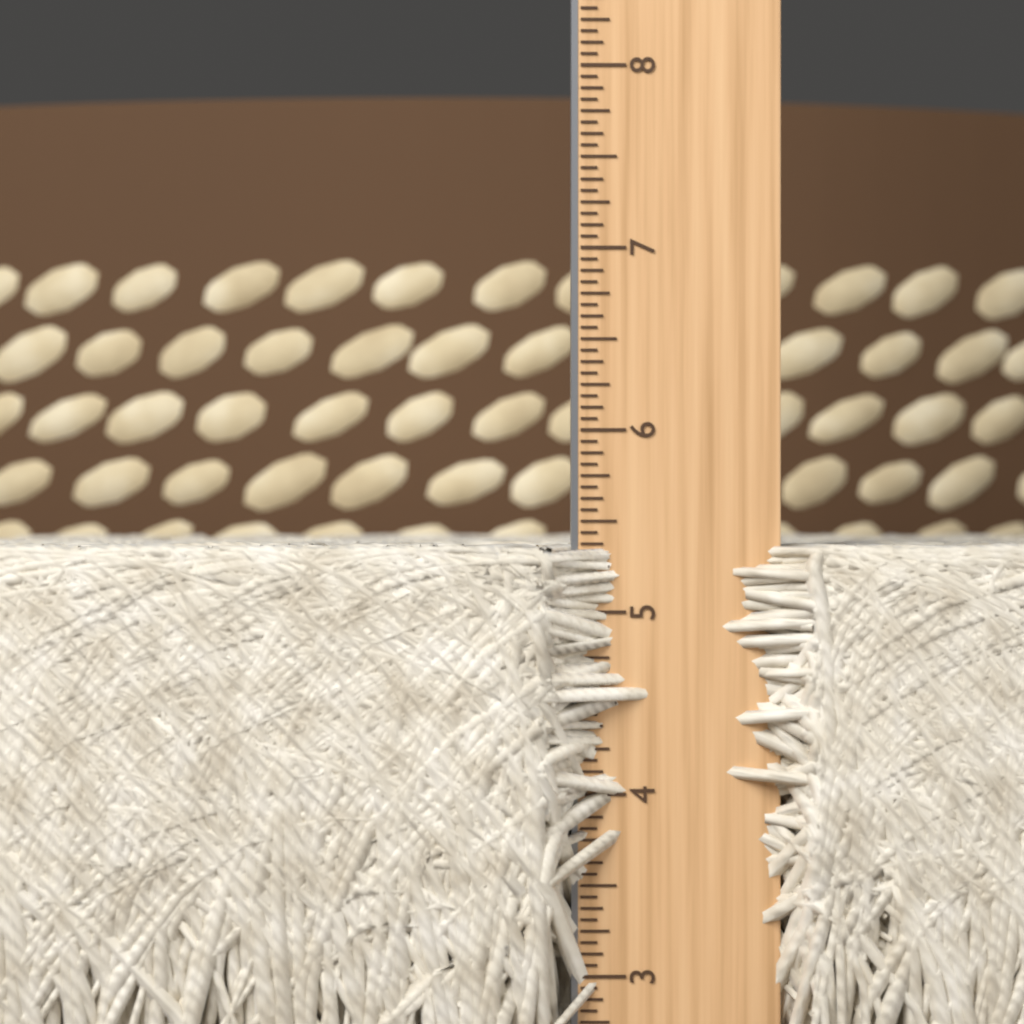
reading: 5.3750 in
